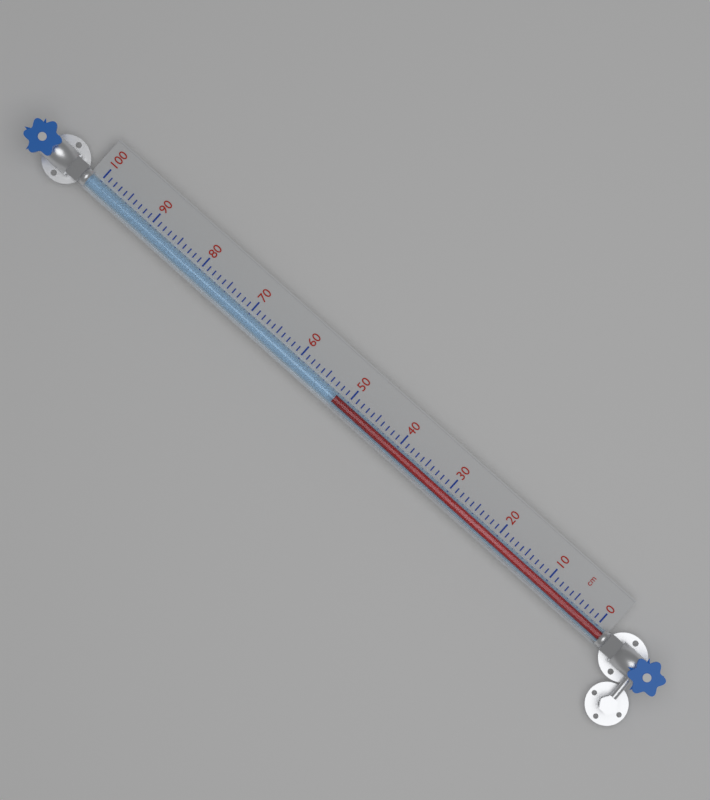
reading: 52 cm
